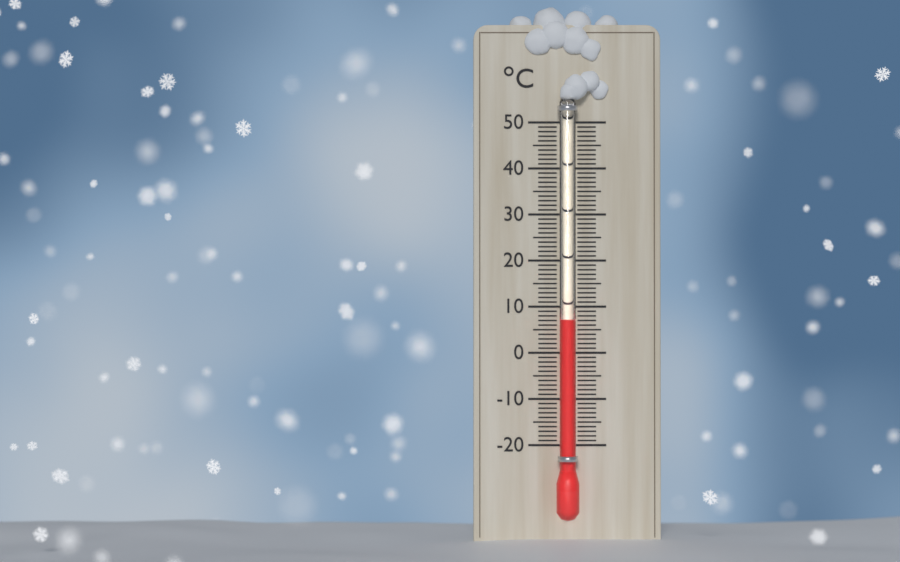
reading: 7 °C
